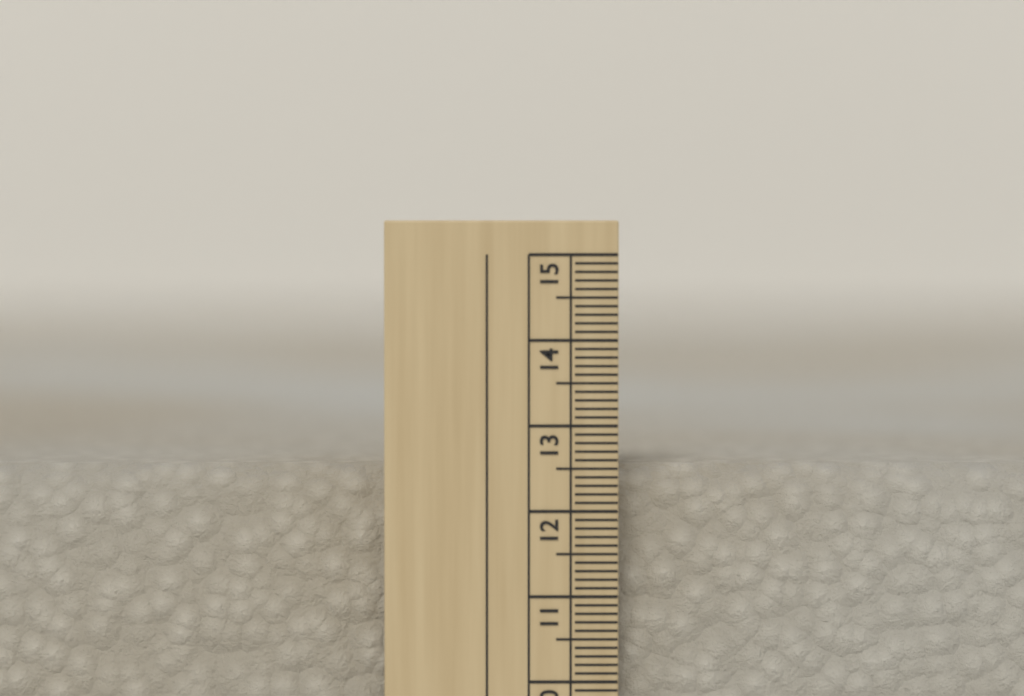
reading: 12.5 cm
